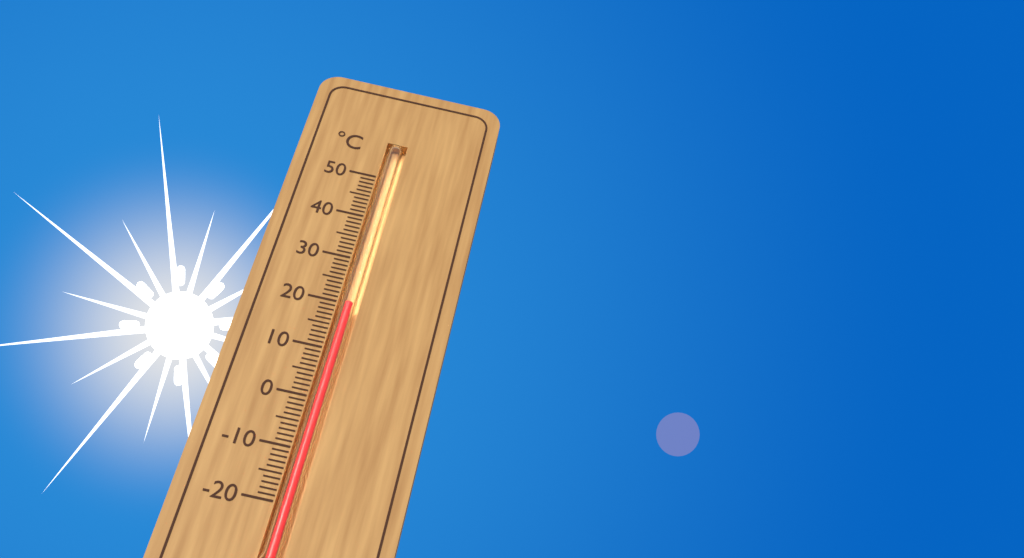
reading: 20 °C
